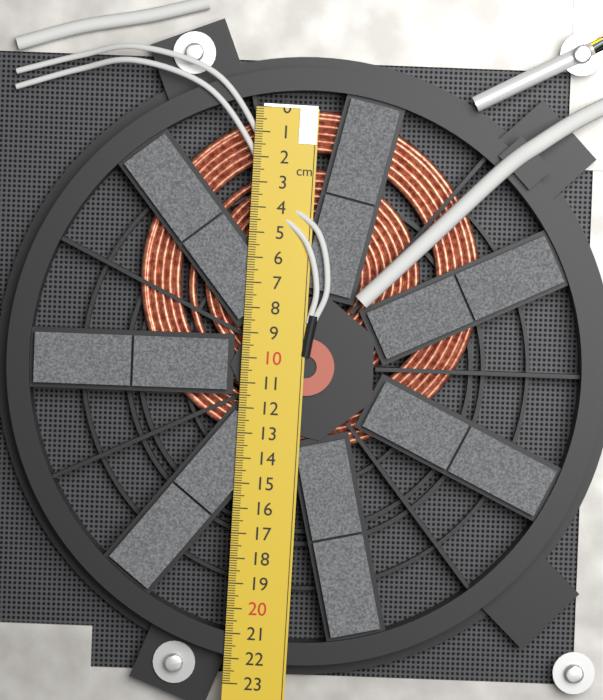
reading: 13.6 cm
